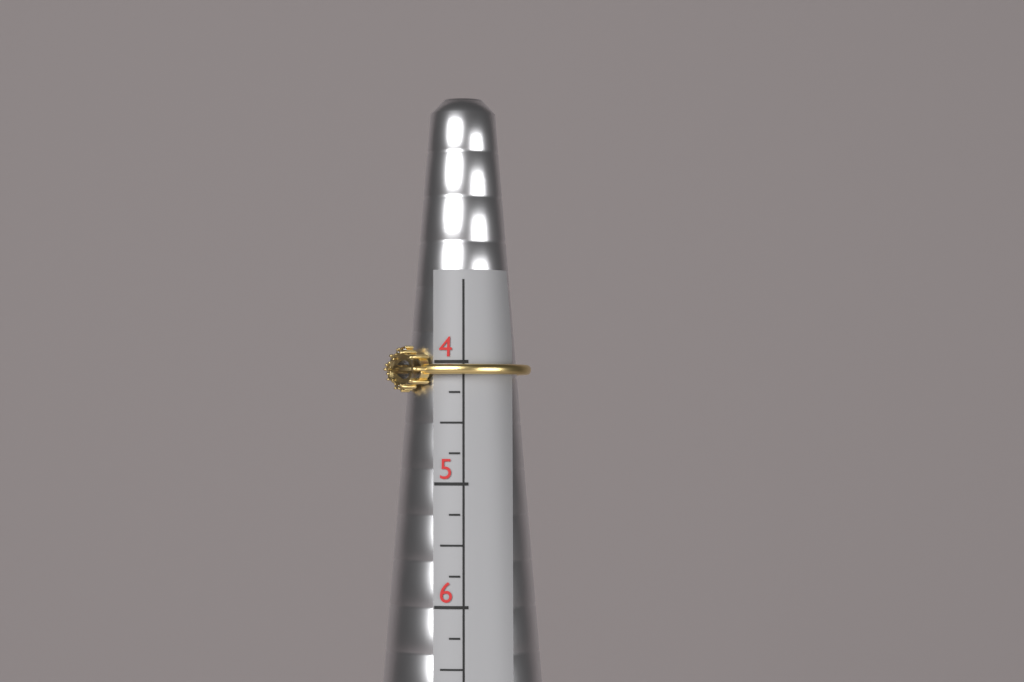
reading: 4.25 (no unit)
